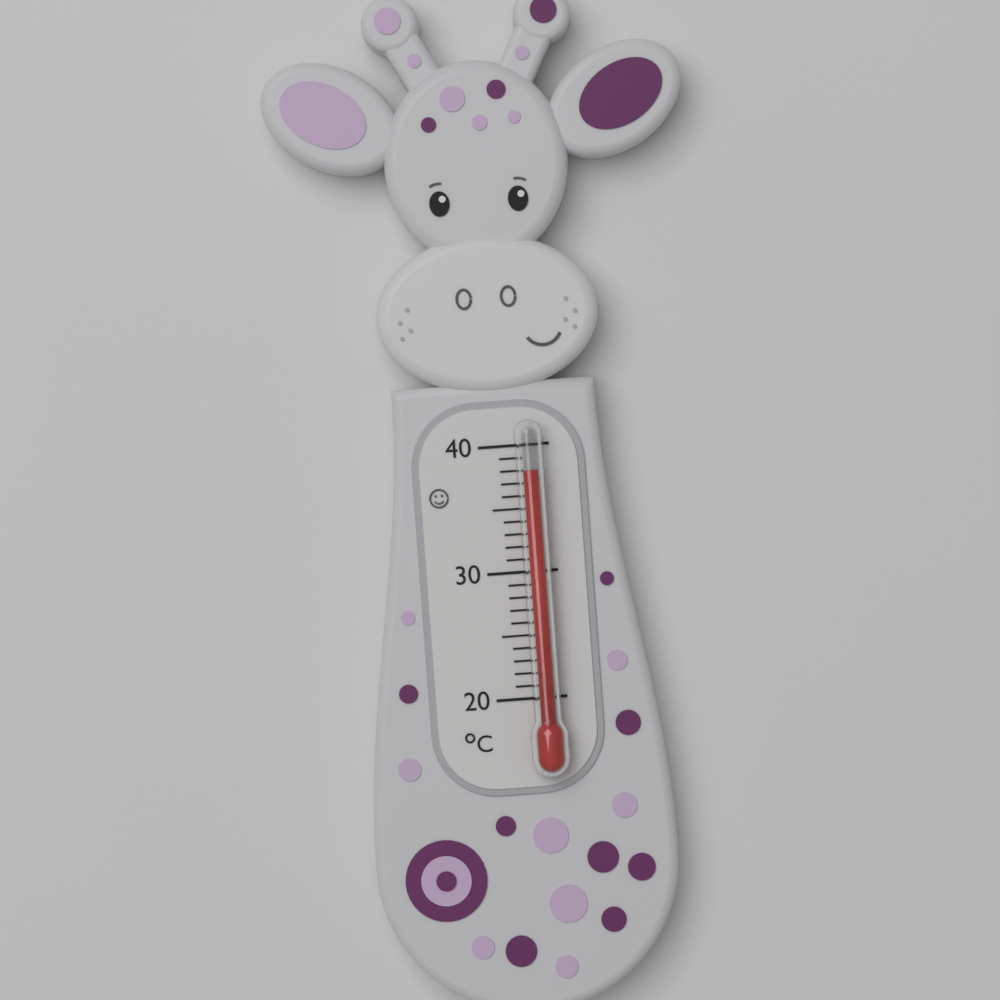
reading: 38 °C
